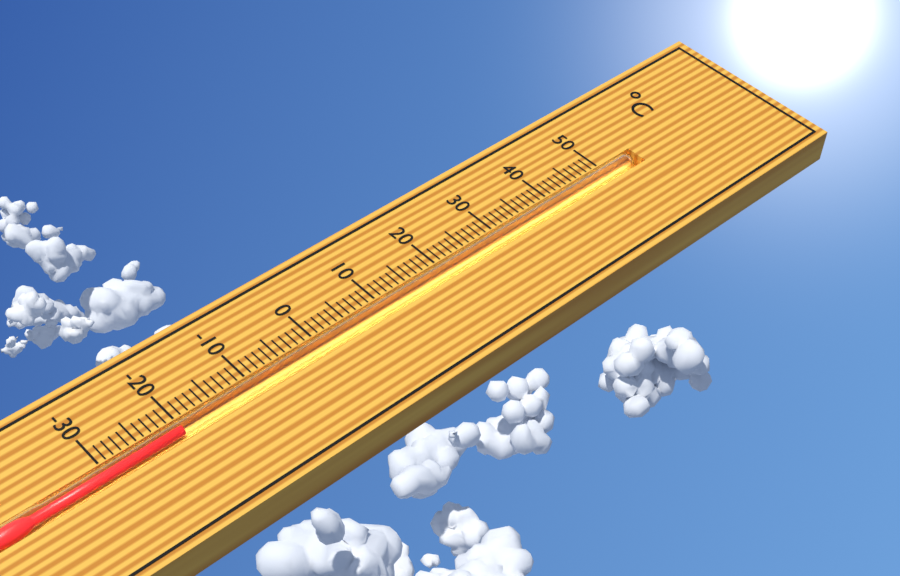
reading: -20 °C
